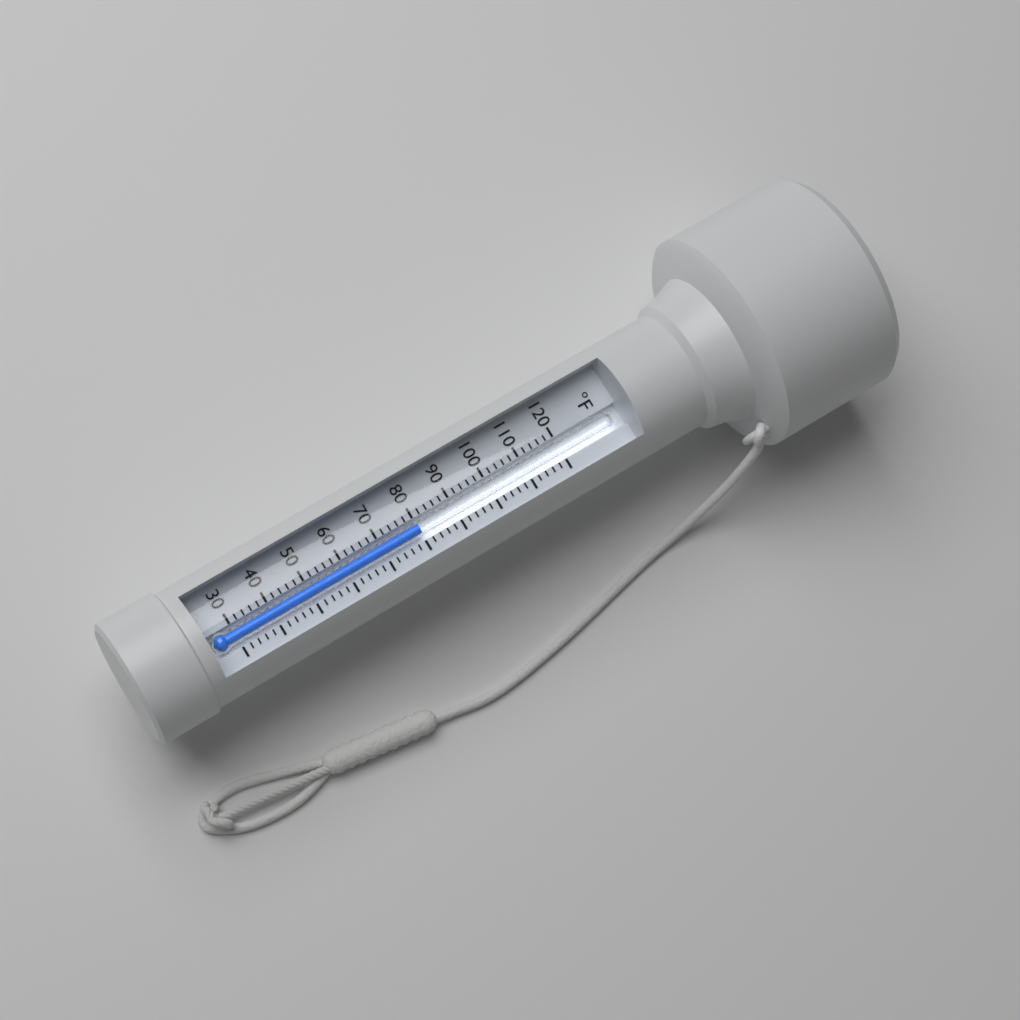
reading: 80 °F
